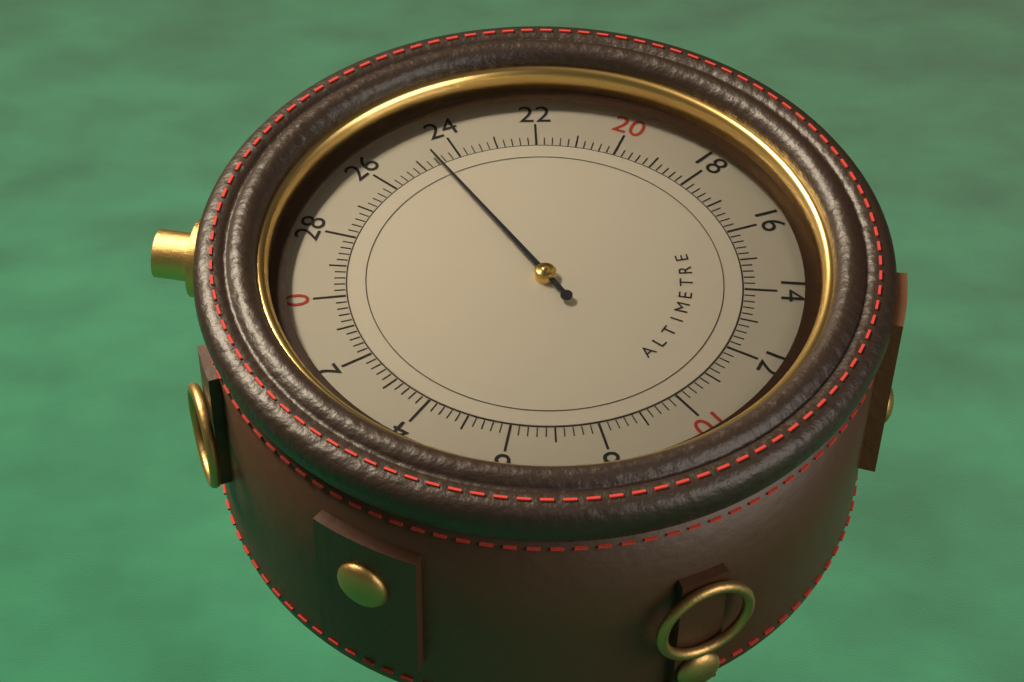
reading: 24.6 (no unit)
